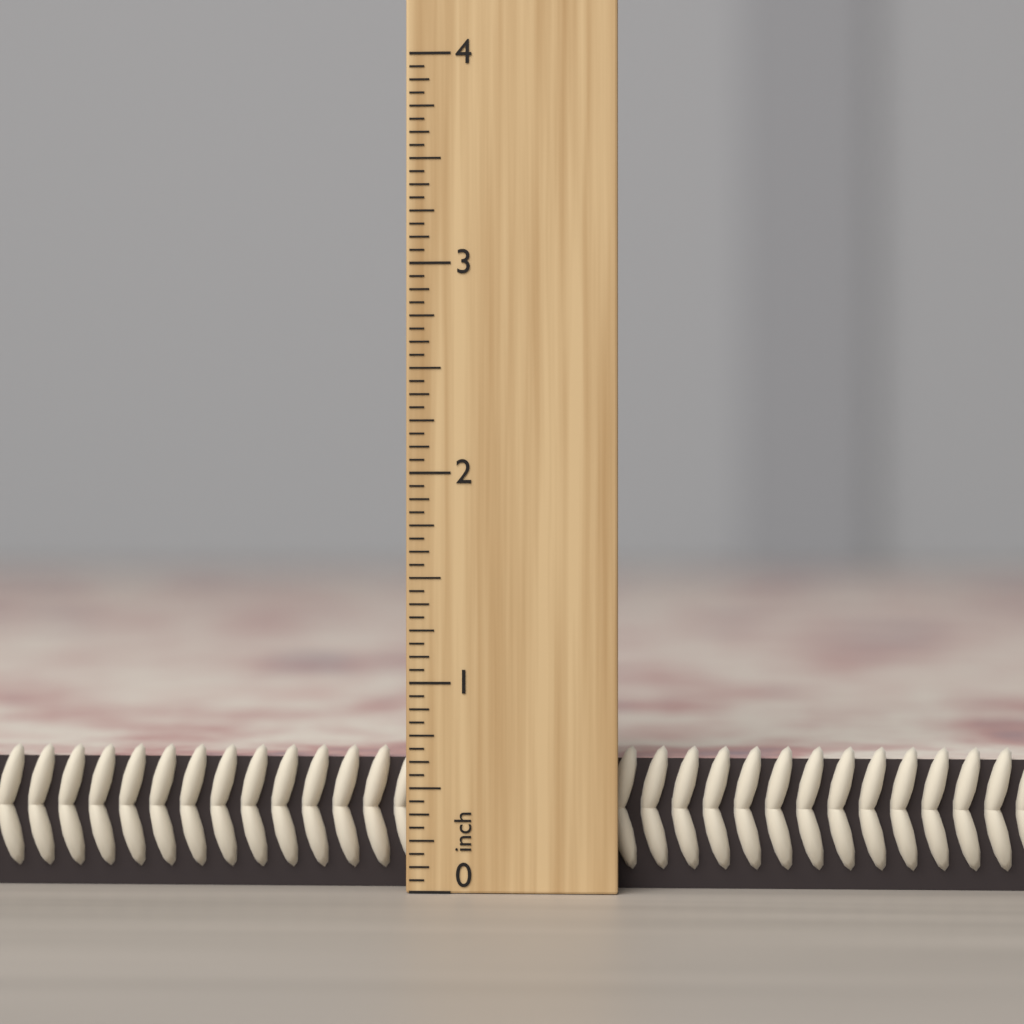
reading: 0.6875 inch
